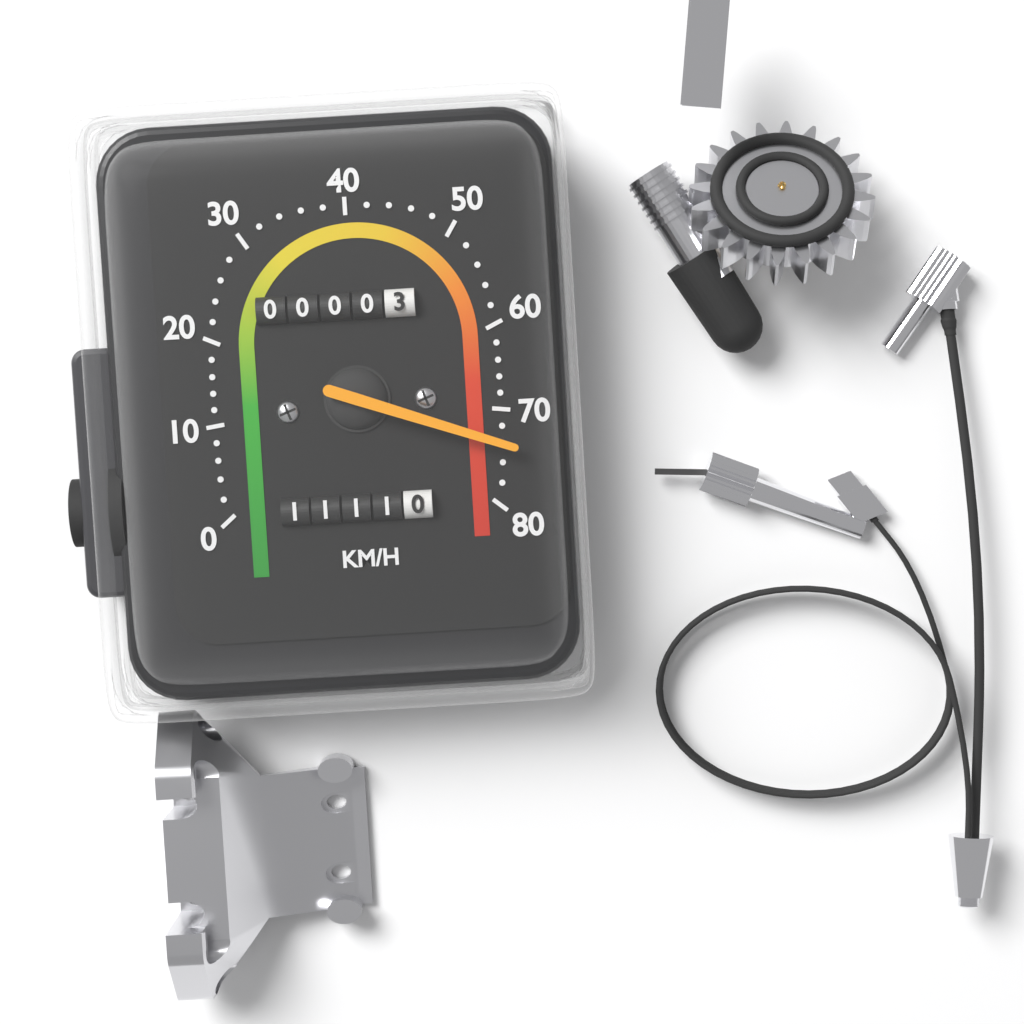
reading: 74 km/h
